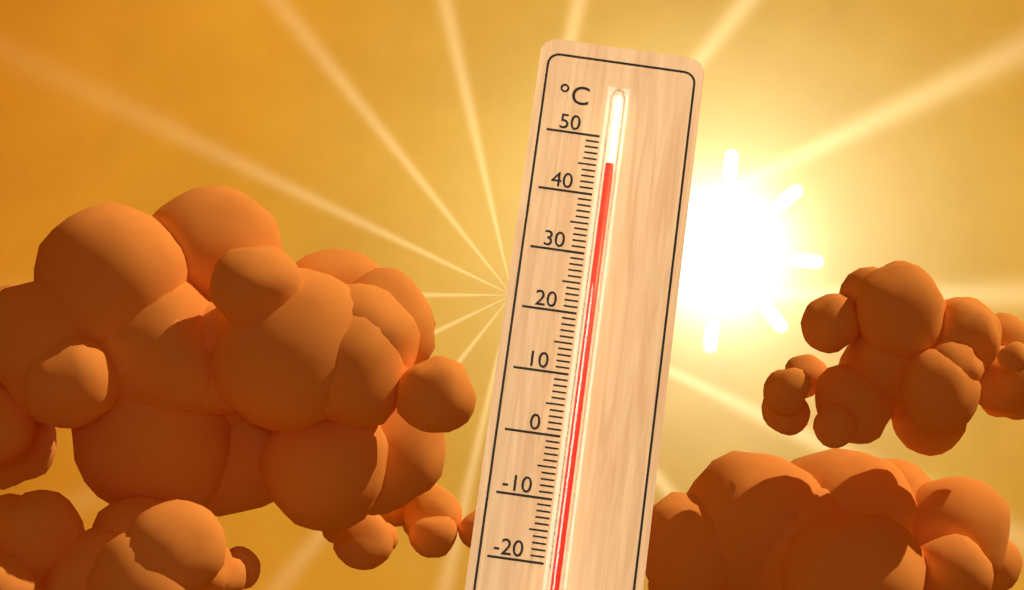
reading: 45 °C
